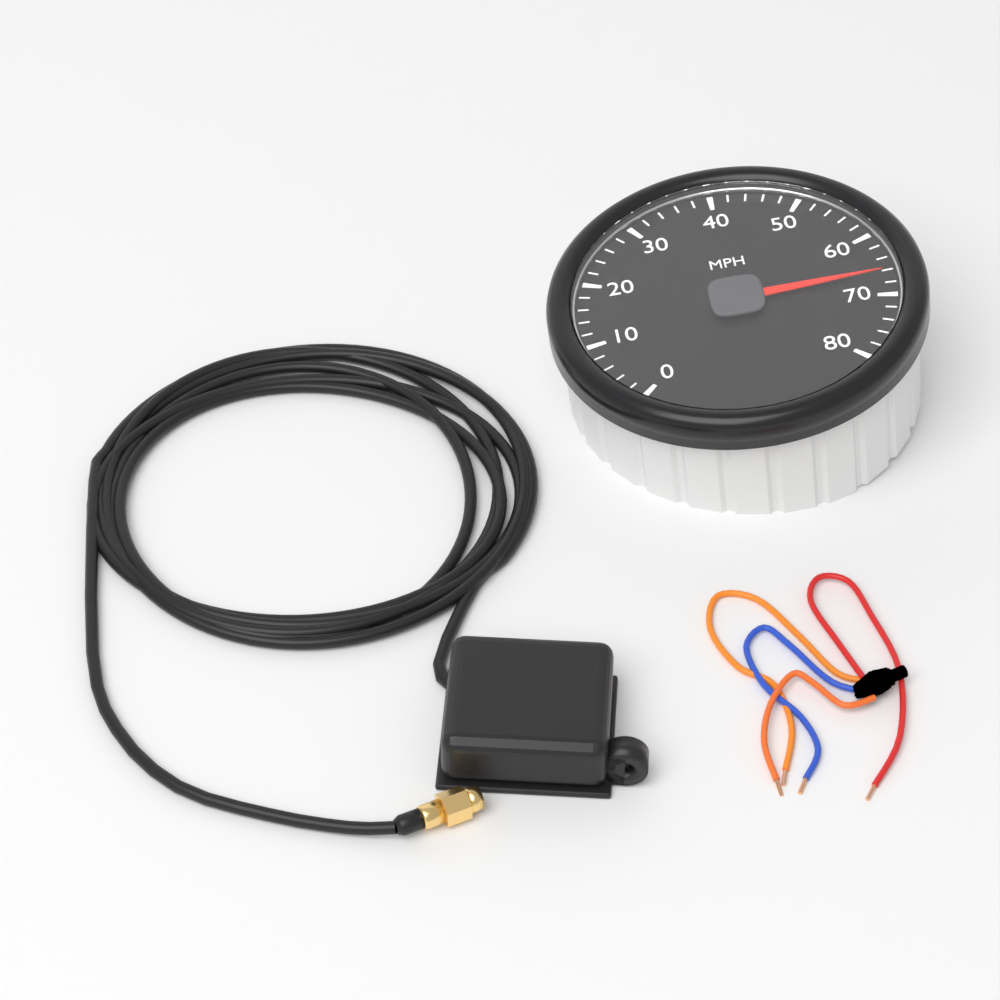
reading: 66 MPH
